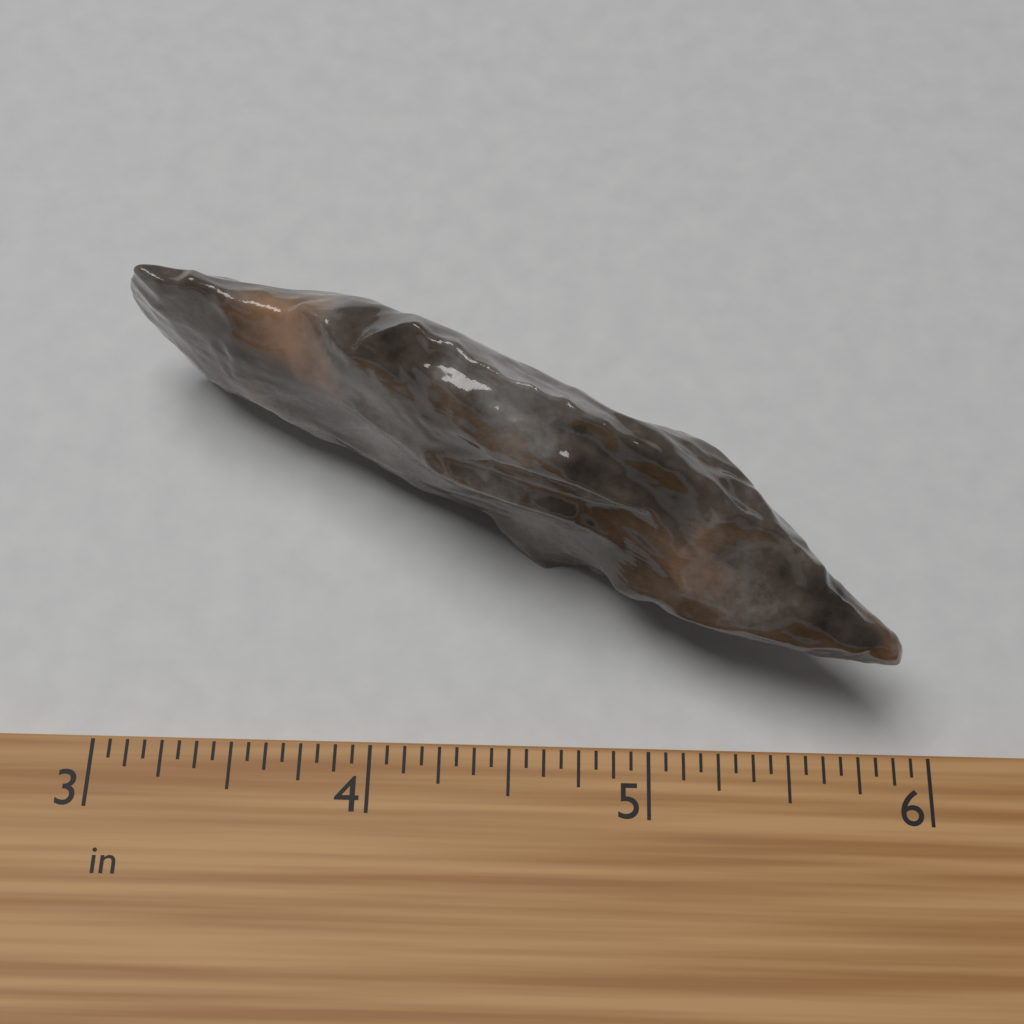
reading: 5.8750 in
